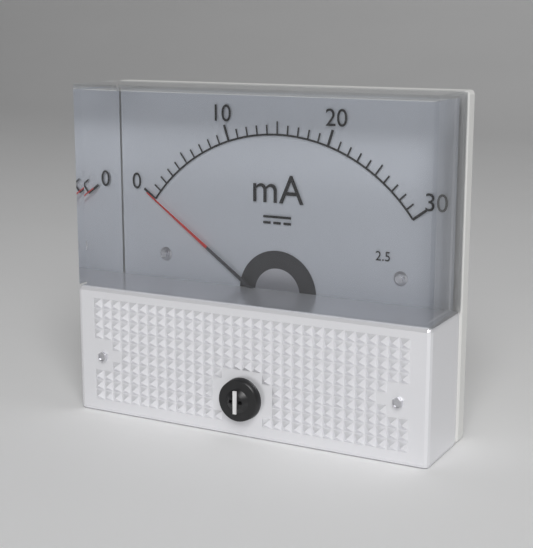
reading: 0 mA
